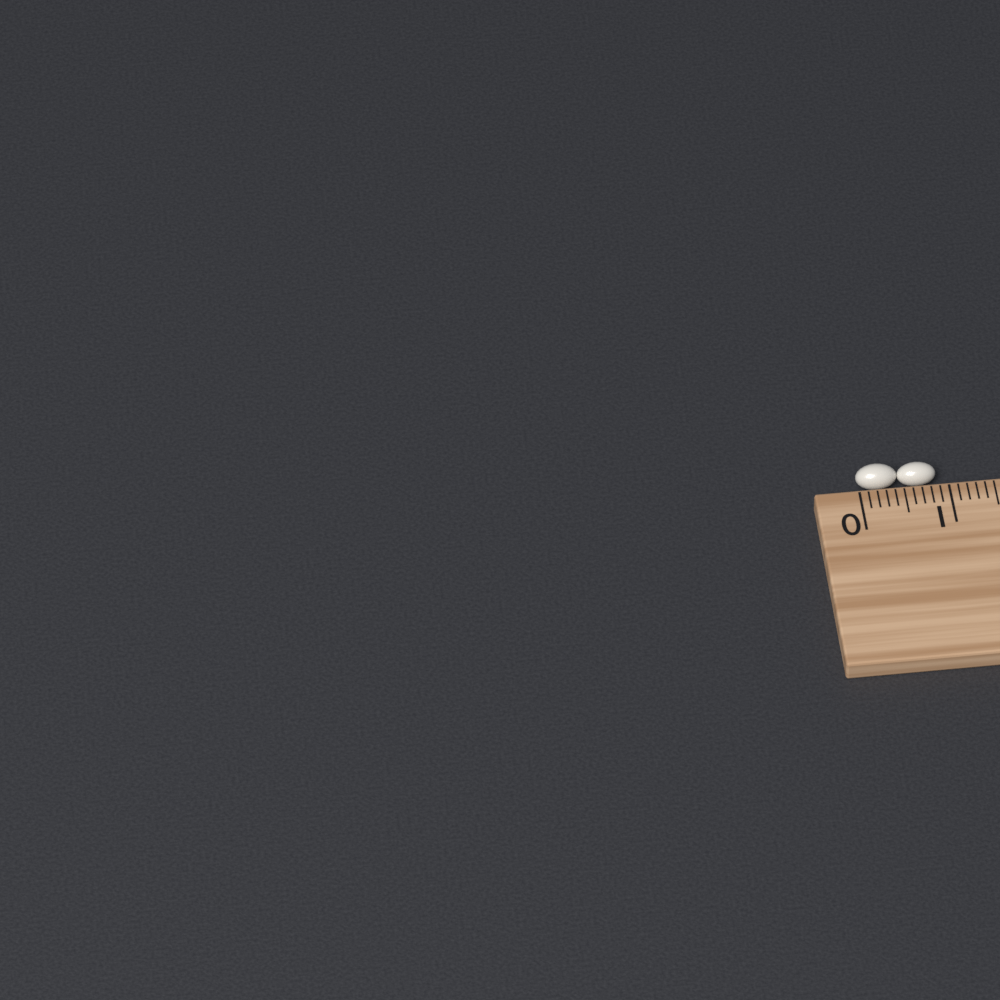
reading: 0.9 cm
